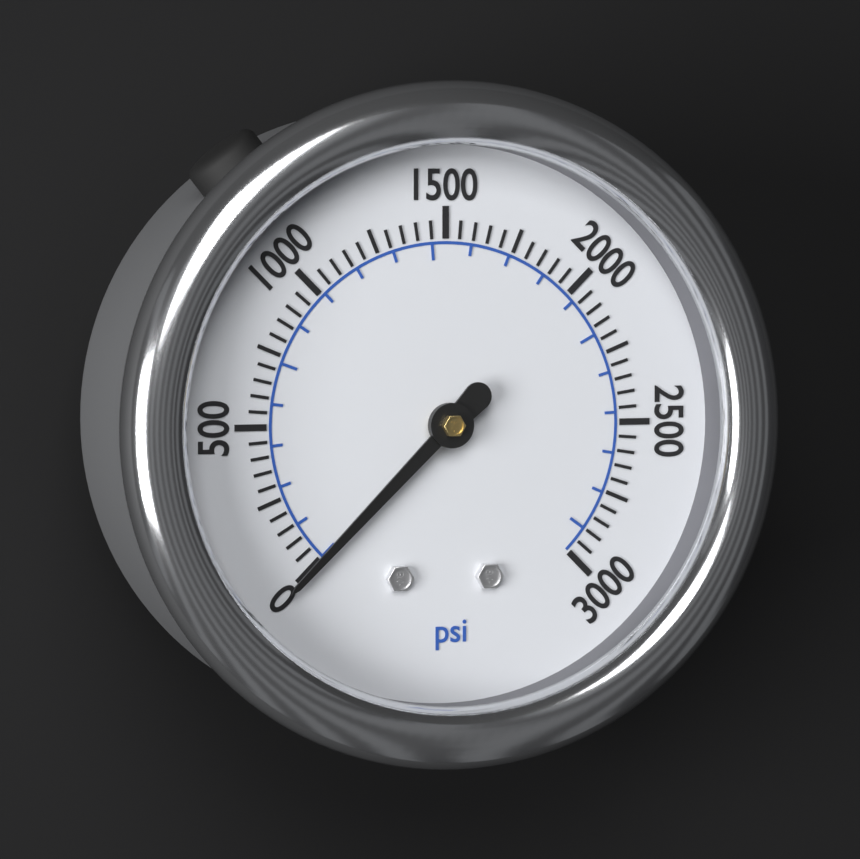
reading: 0 psi
